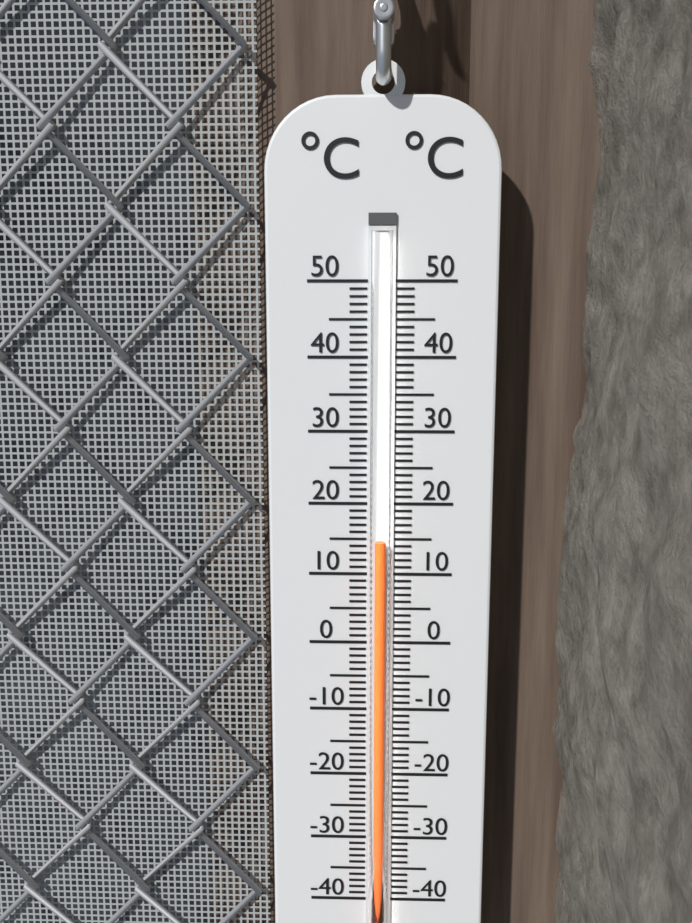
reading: 15 °C
